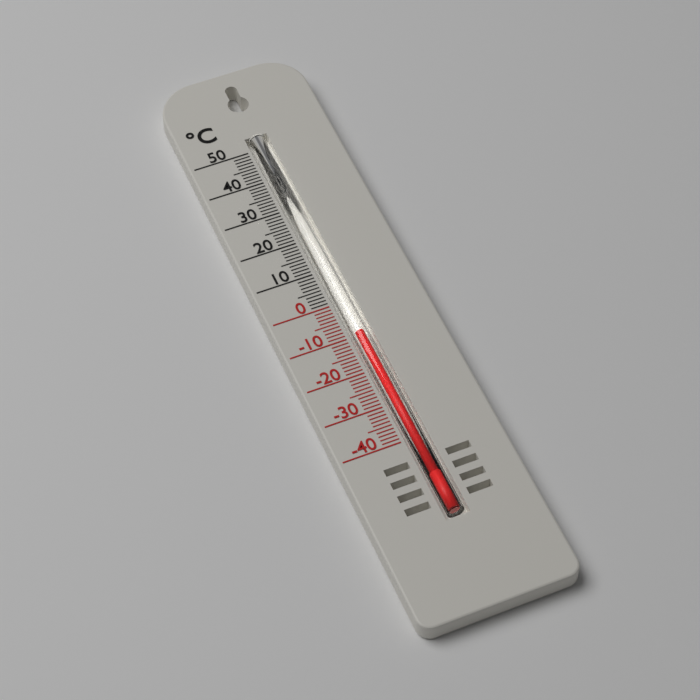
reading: -9 °C
